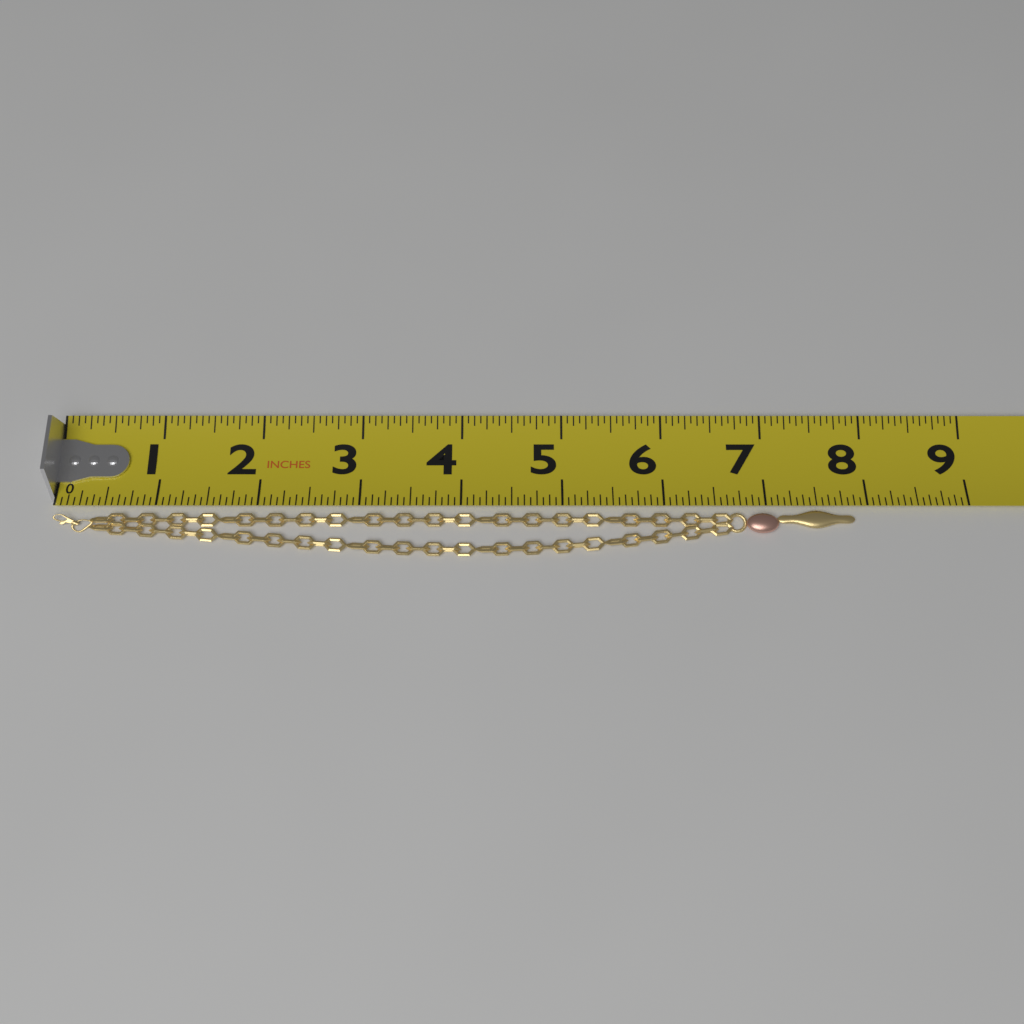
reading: 7.8750 in
